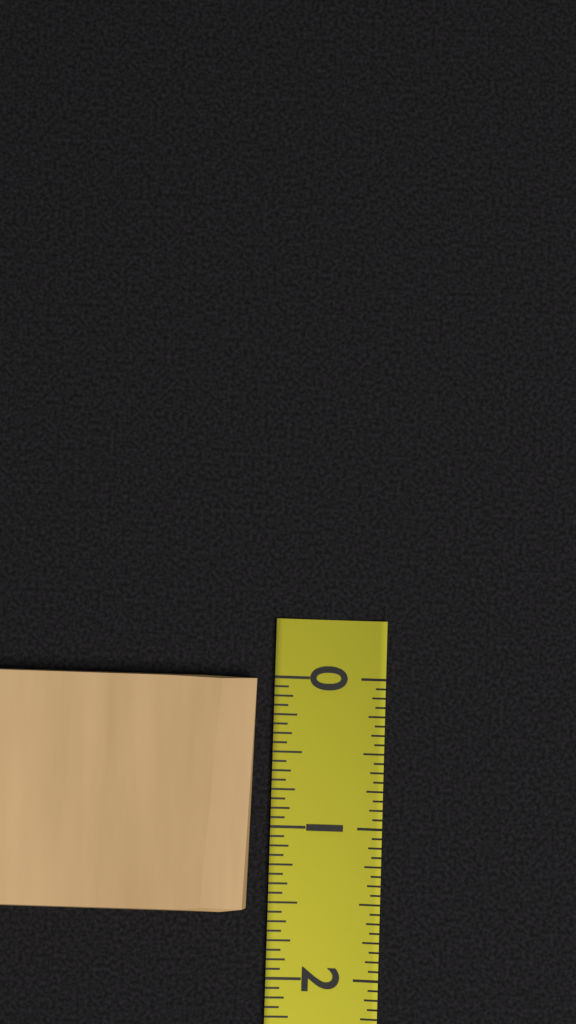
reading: 1.5625 (no unit)
